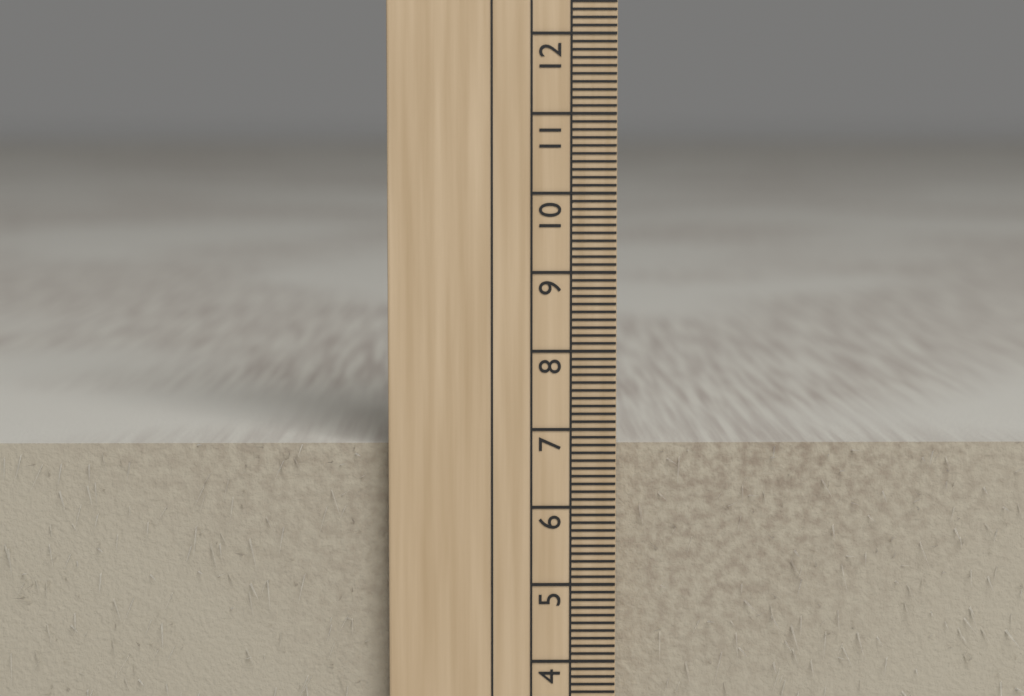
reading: 6.8 cm
